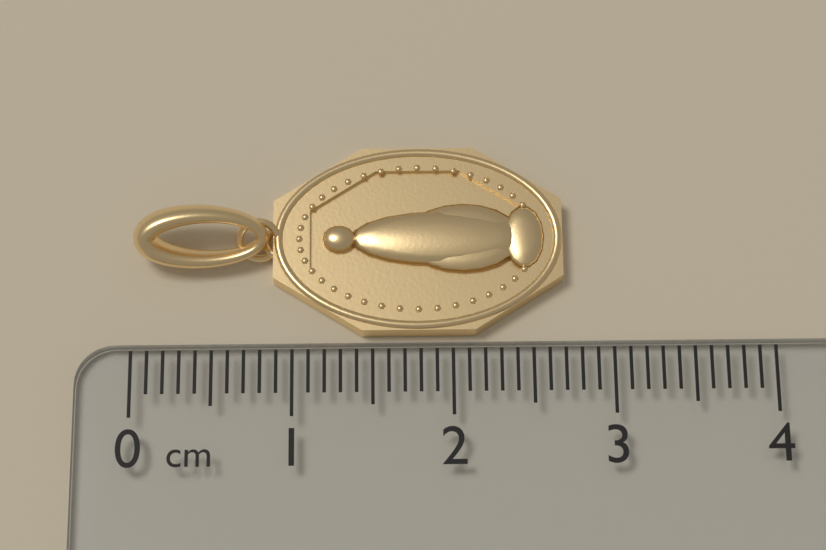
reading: 2.7 cm
